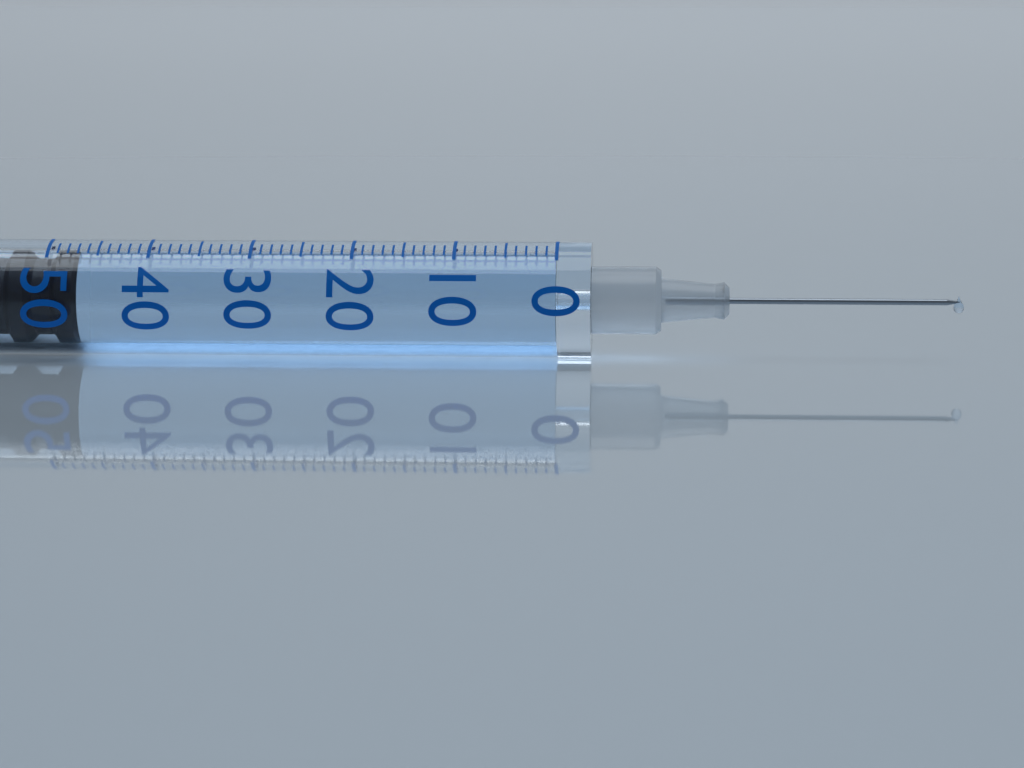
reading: 47 (no unit)
